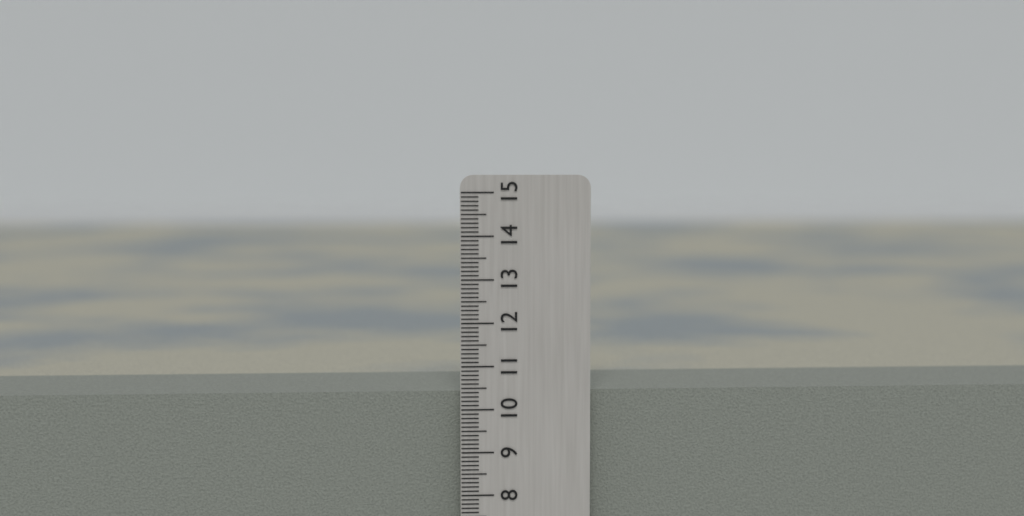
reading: 10.4 cm
